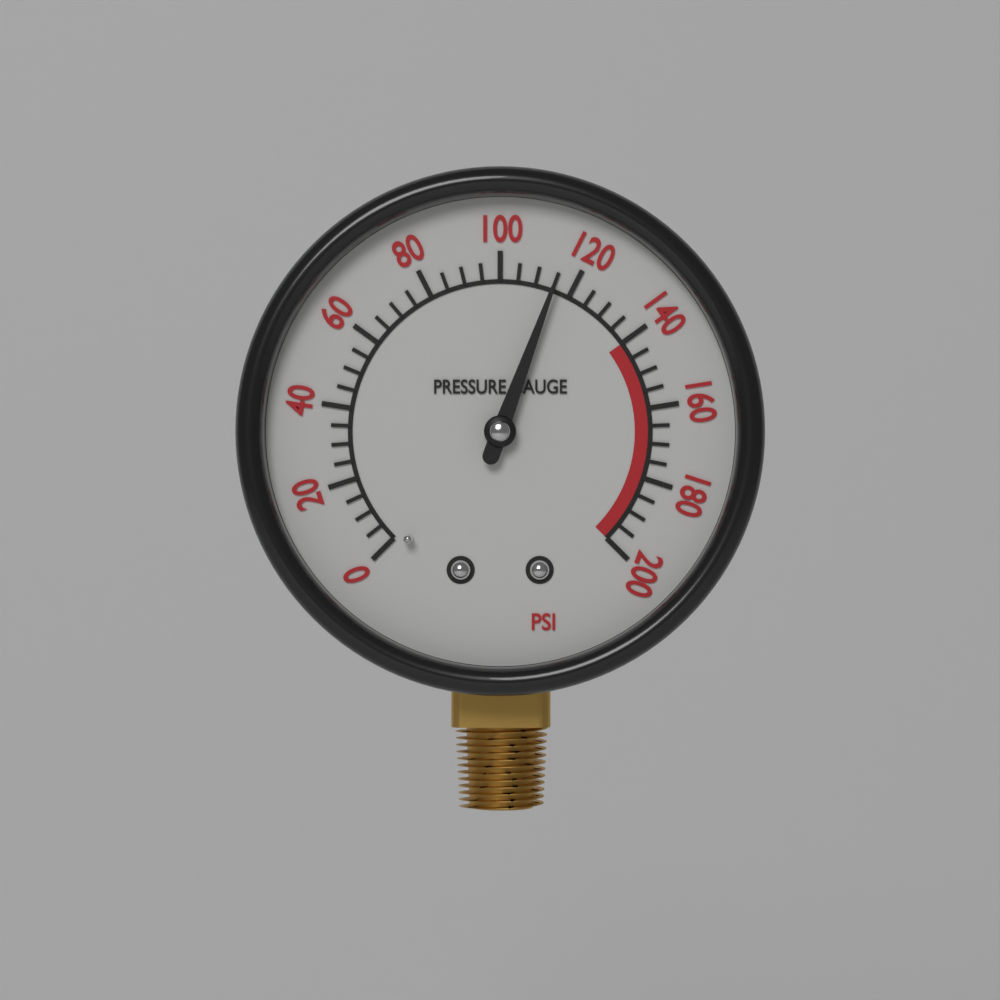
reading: 115 psi
